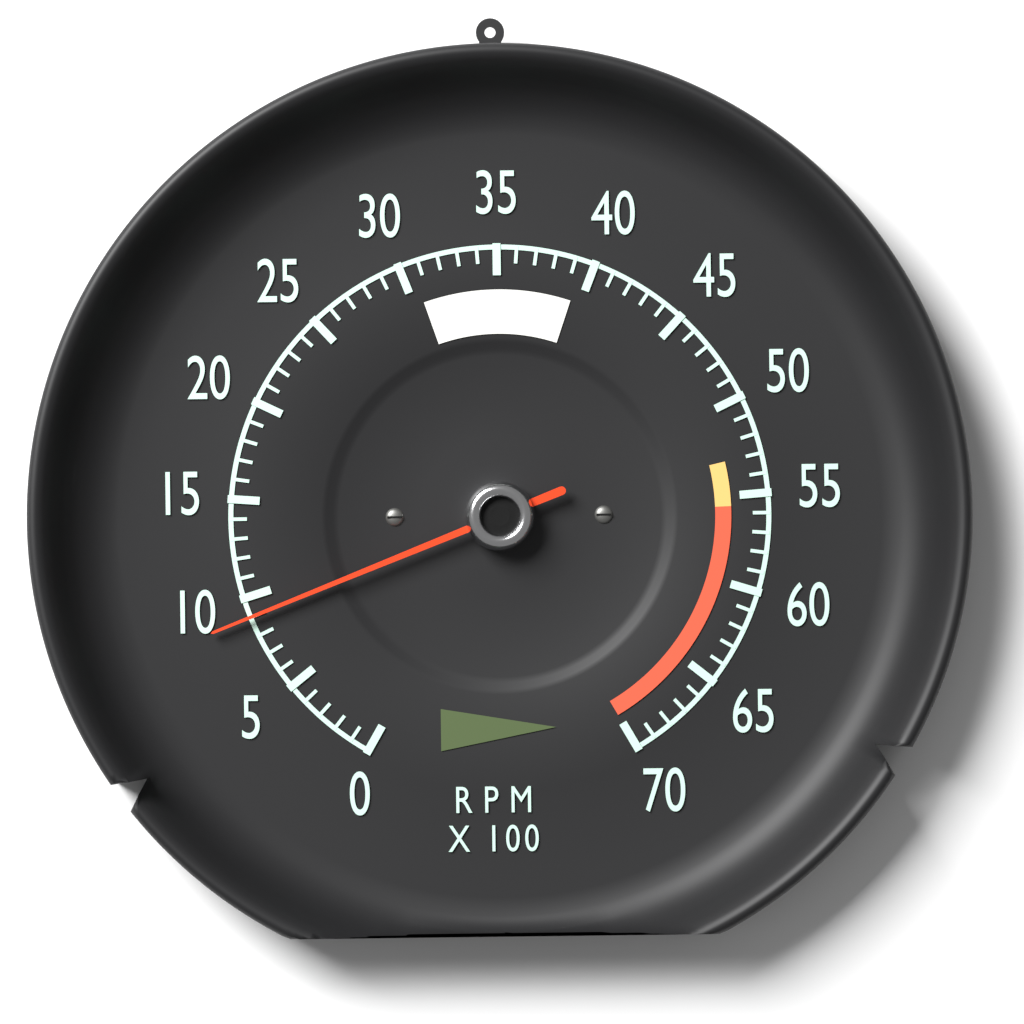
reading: 900 RPM
